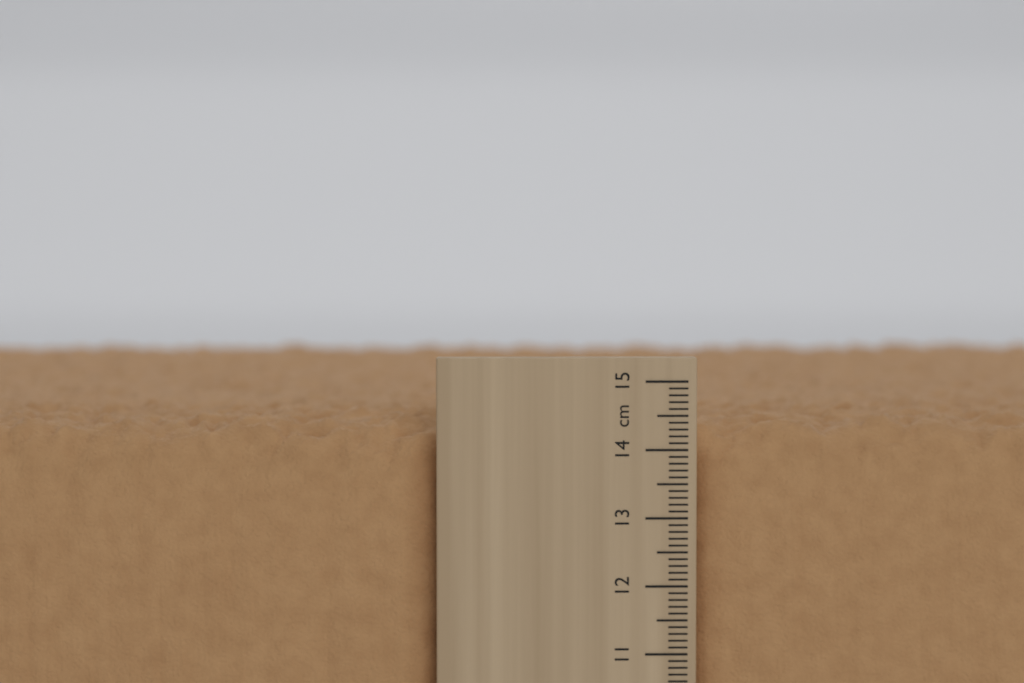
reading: 14.5 cm
